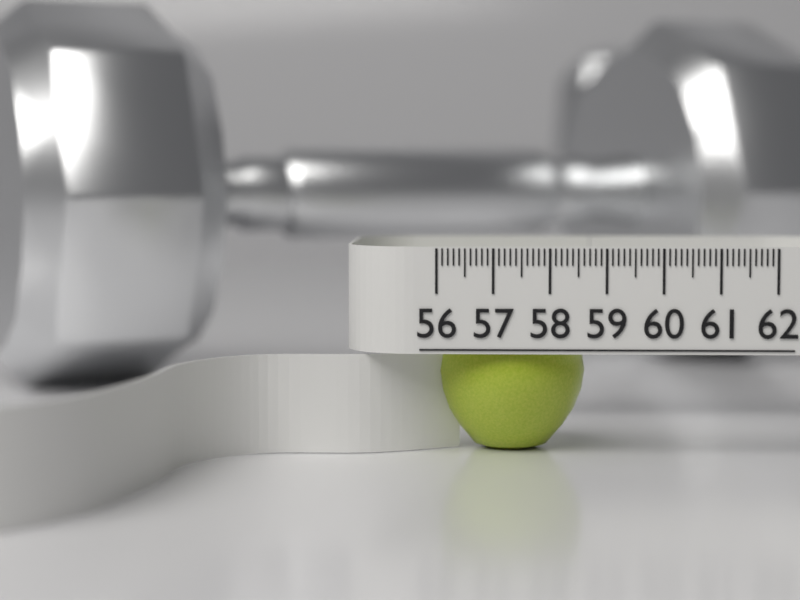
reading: 58.7 (no unit)
